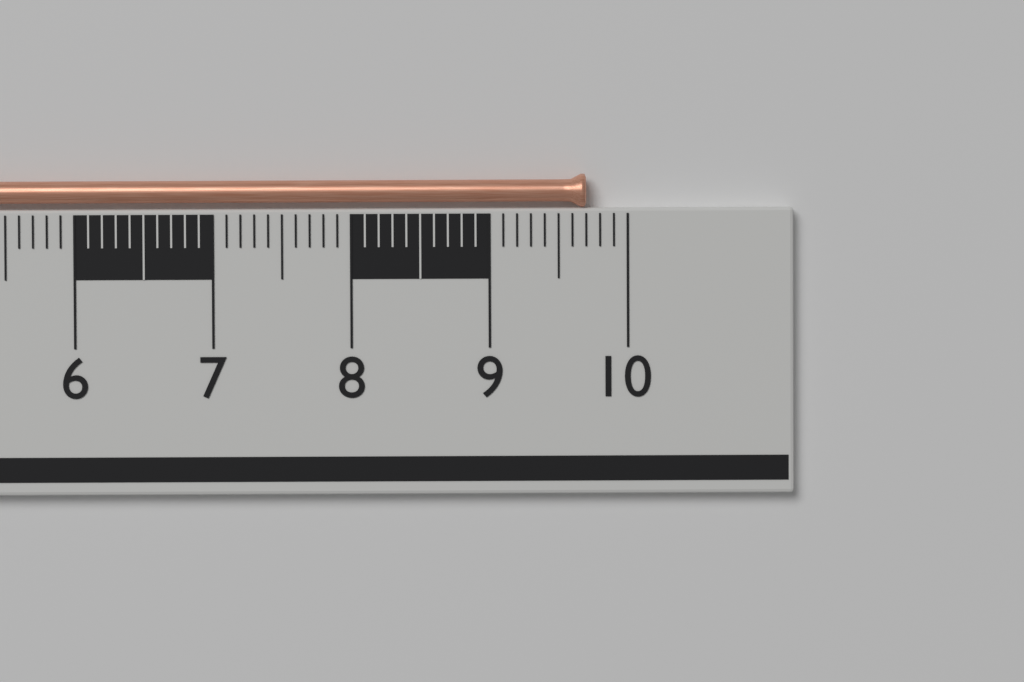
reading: 9.7 cm
